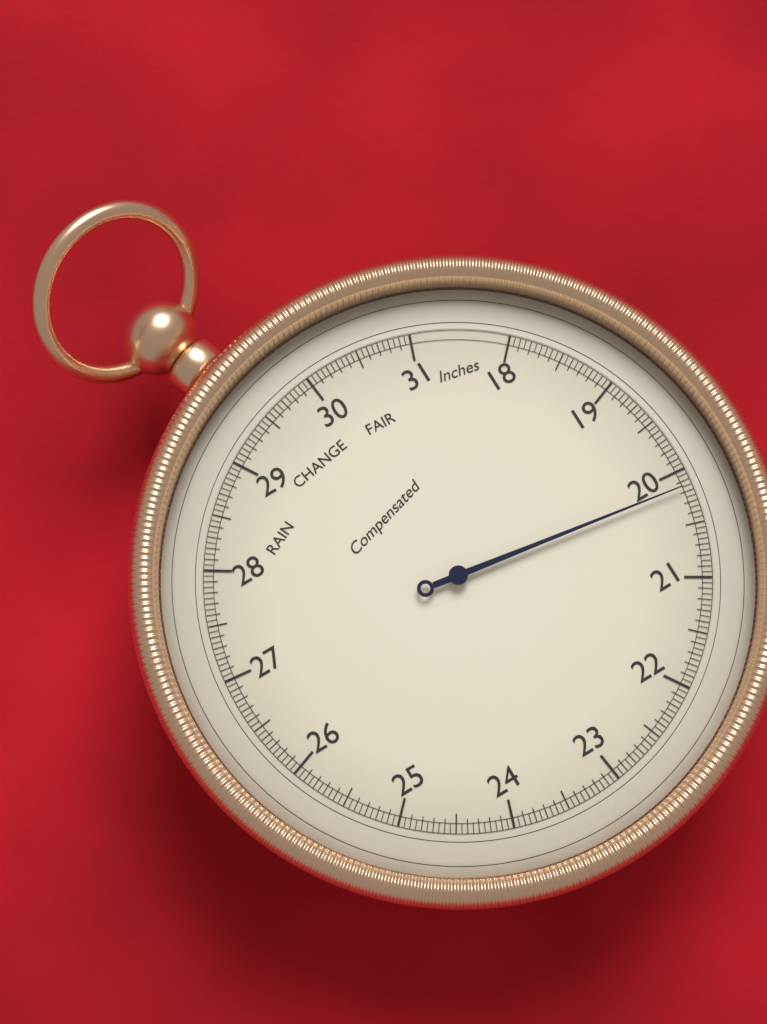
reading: 20.15 inHg
